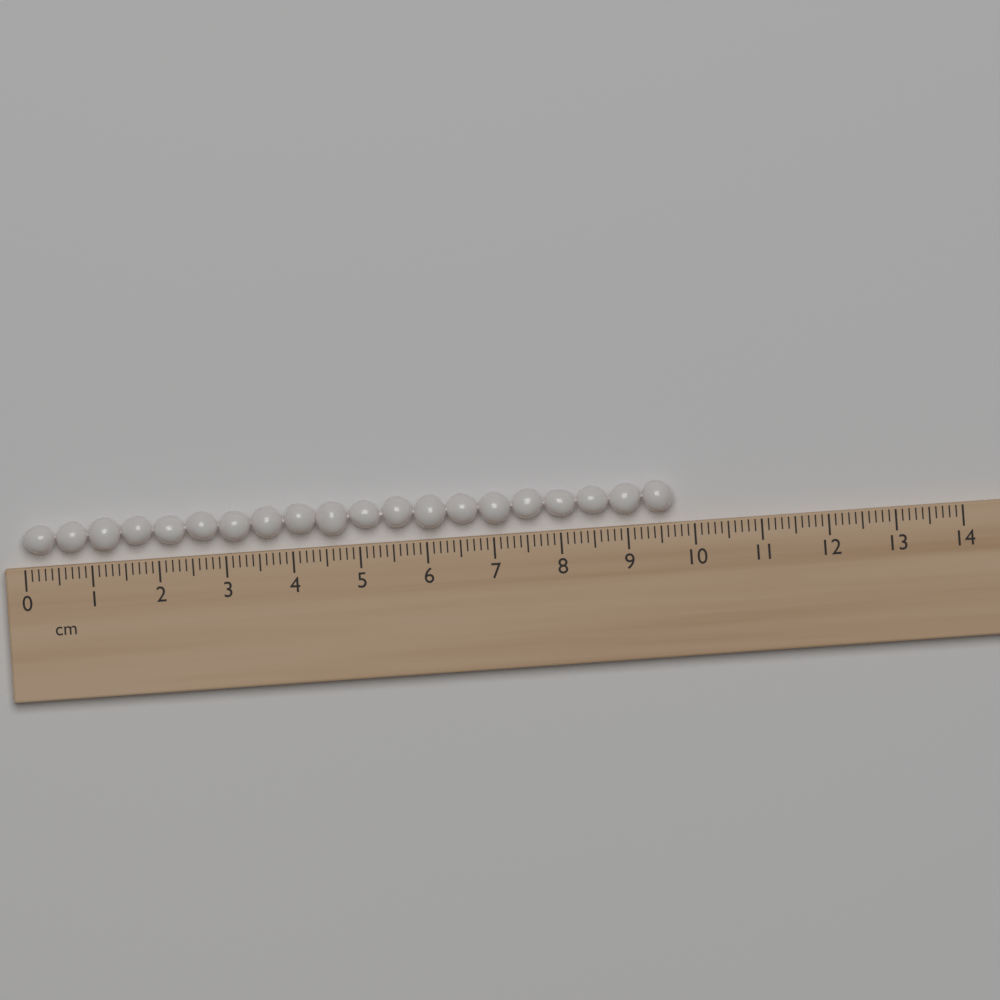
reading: 9.7 cm
